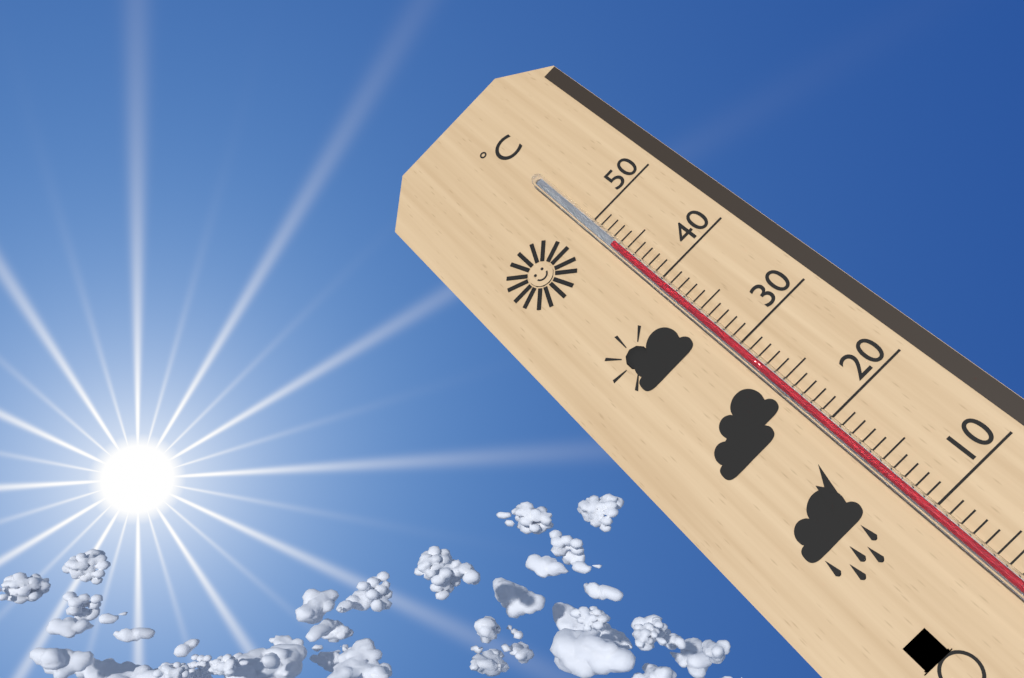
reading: 46 °C
